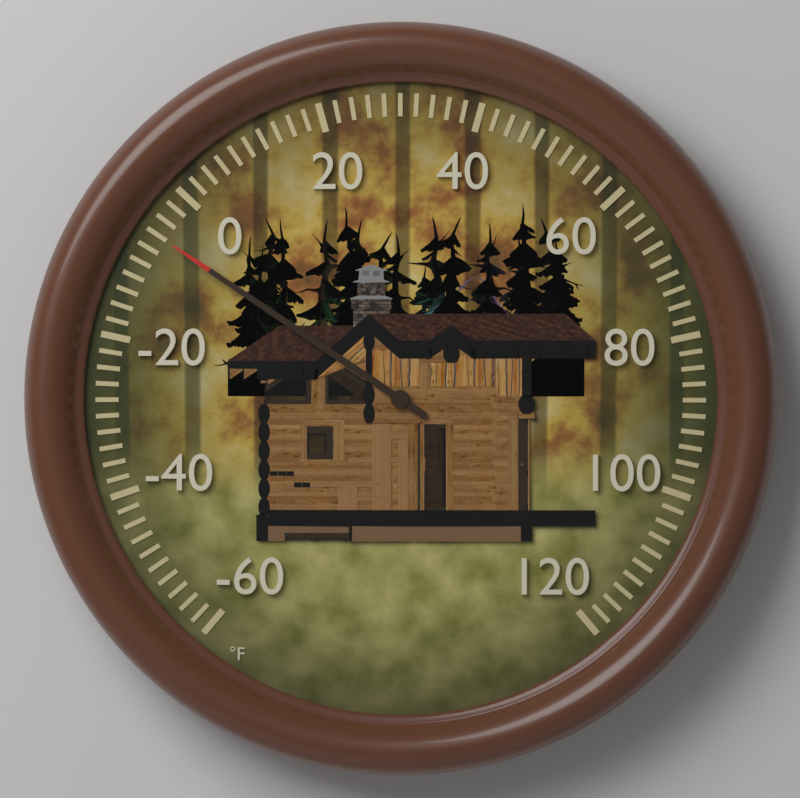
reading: -6 °F
